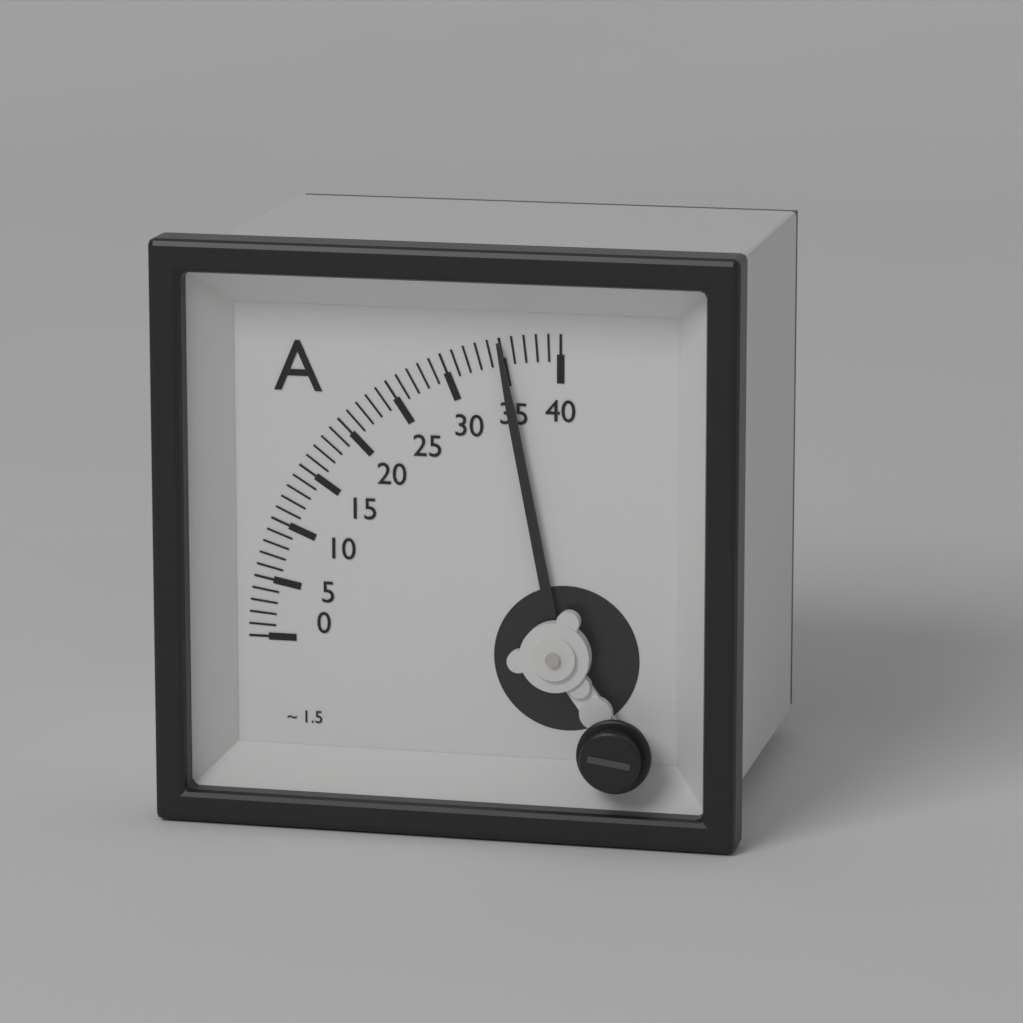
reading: 35 A
